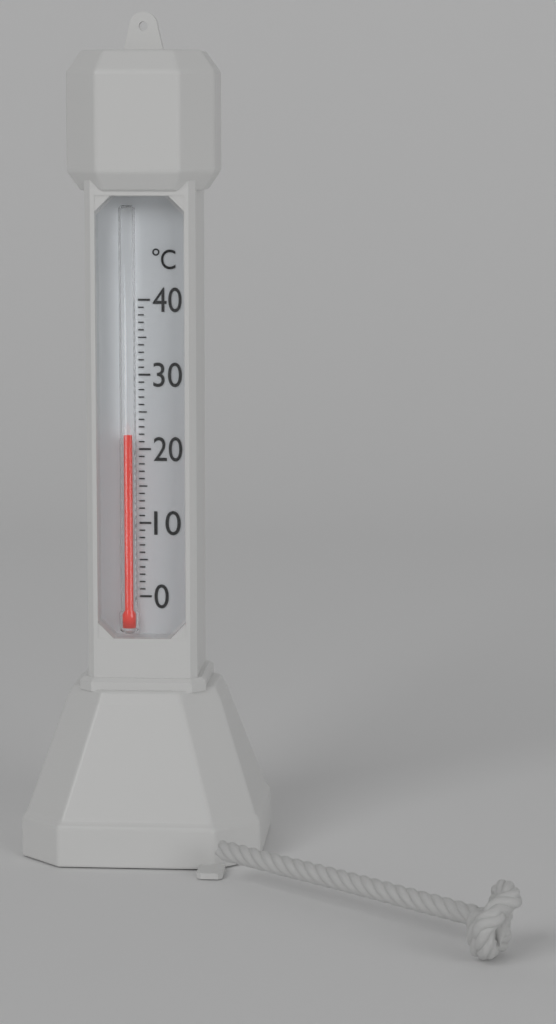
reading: 22 °C
